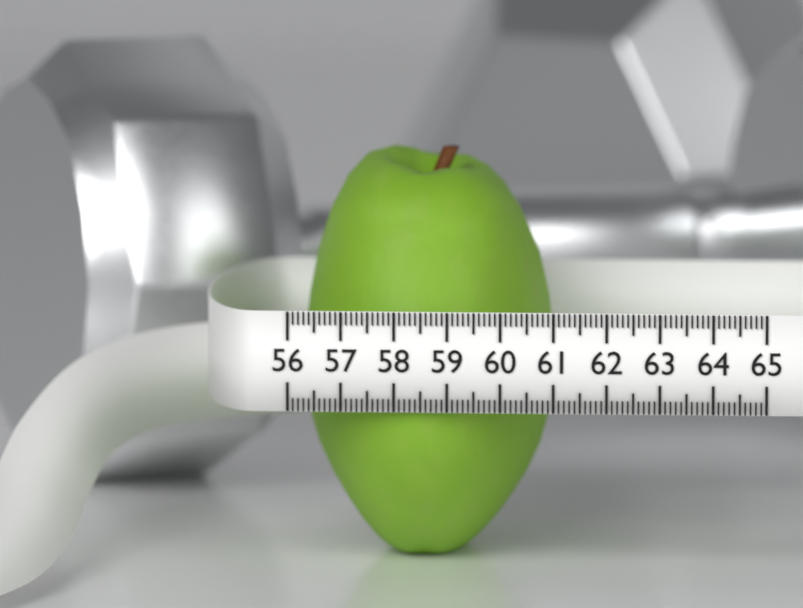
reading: 60.8 (no unit)
